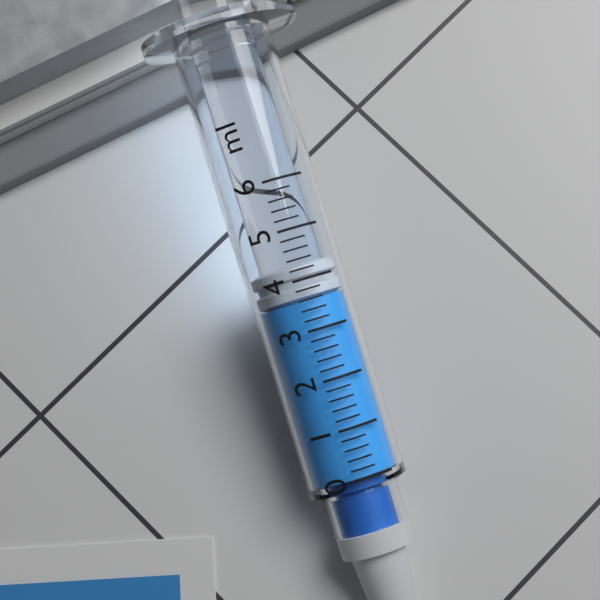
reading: 3.6 ml
